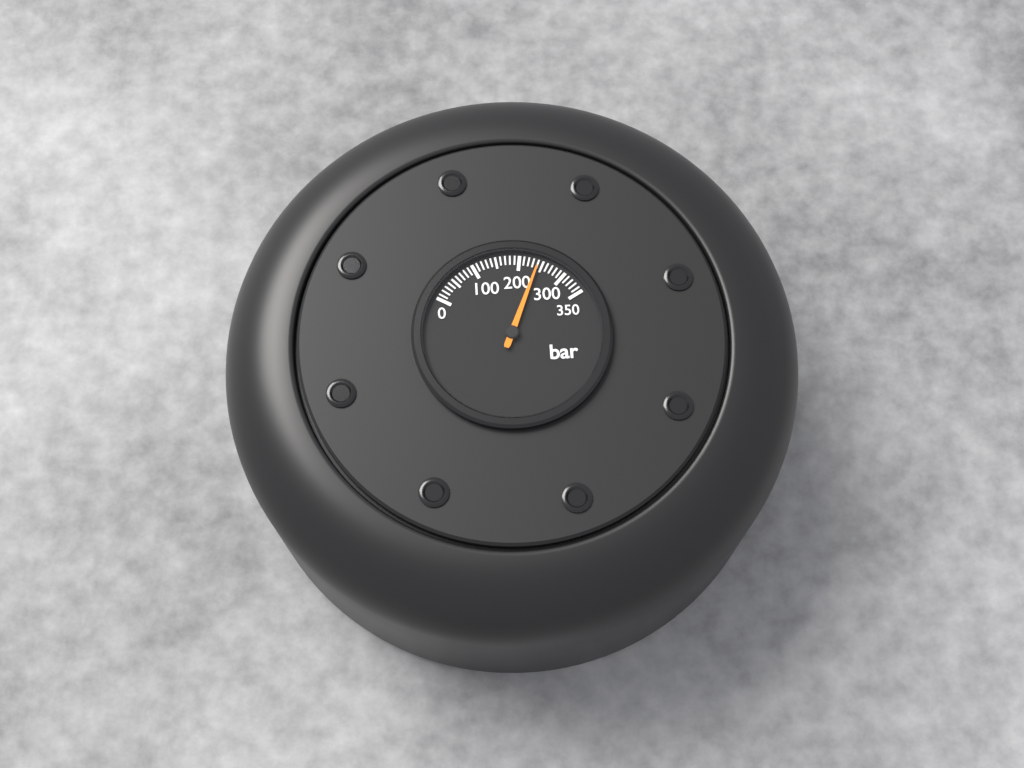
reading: 240 bar
